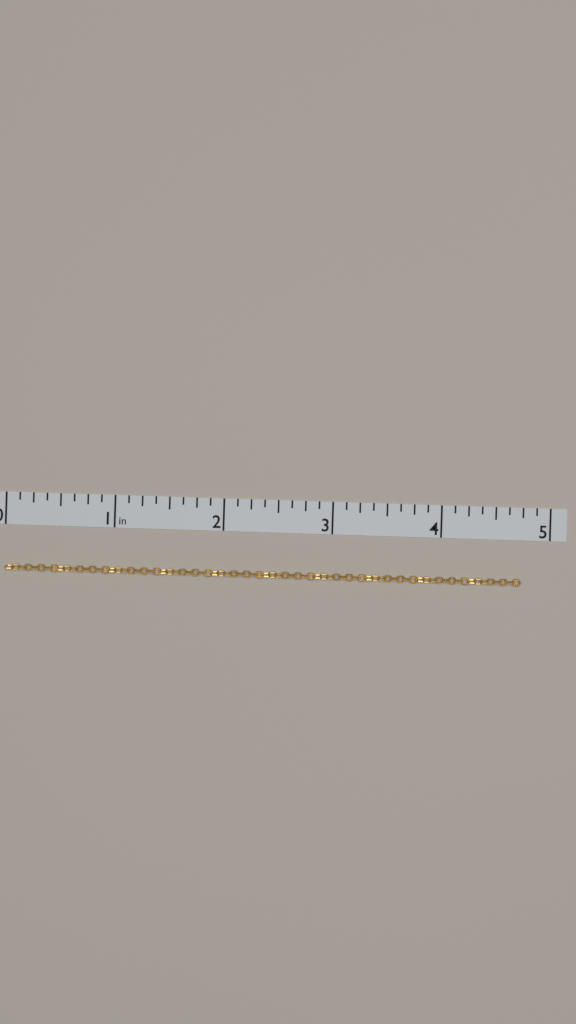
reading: 4.750 in
